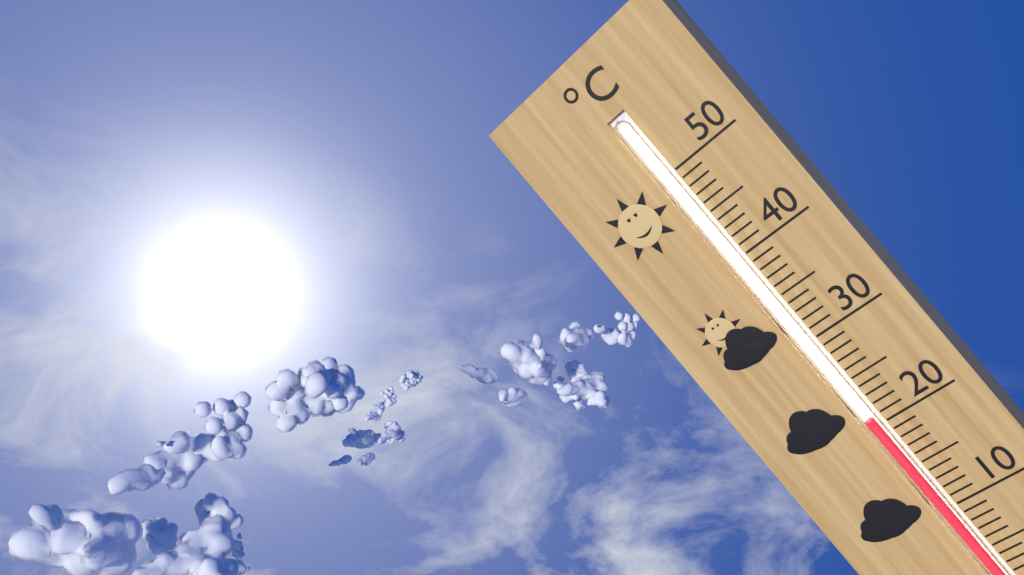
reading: 21 °C
